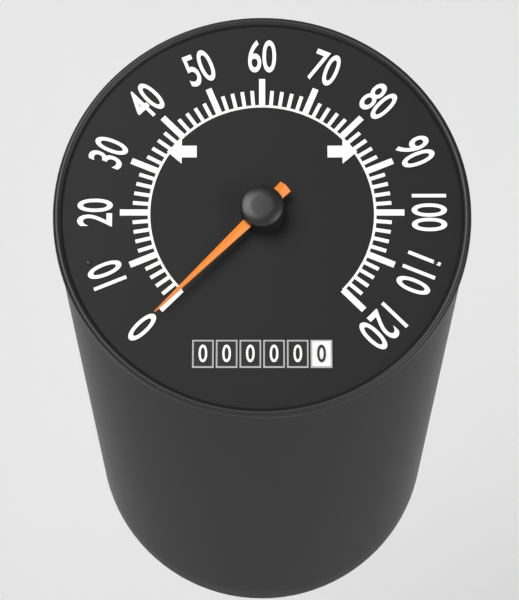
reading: 0 (no unit)
